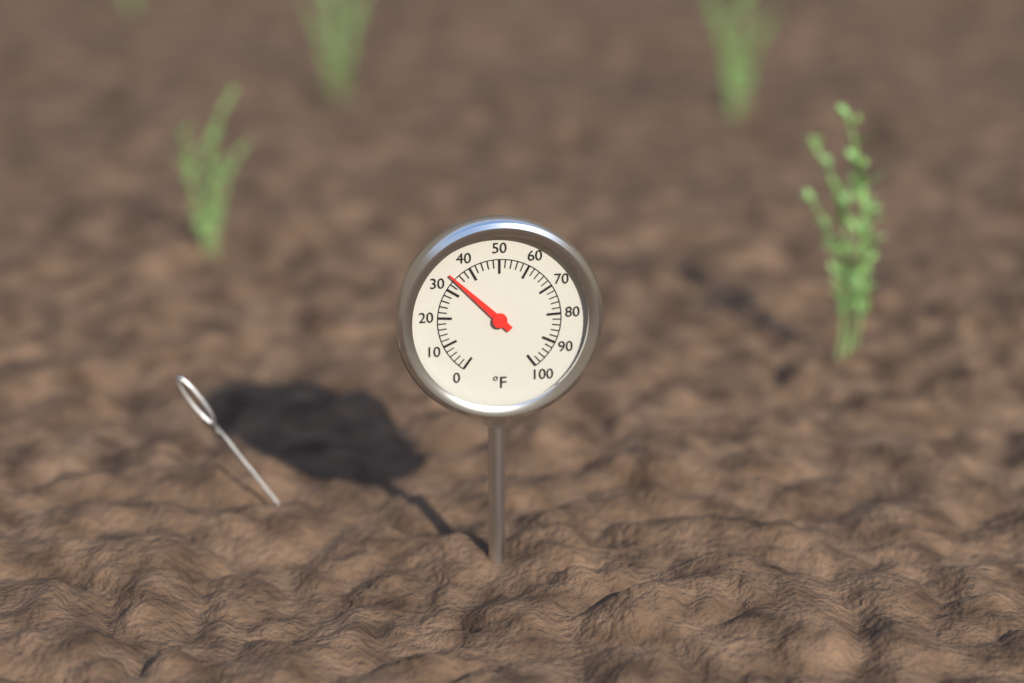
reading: 34 °F
